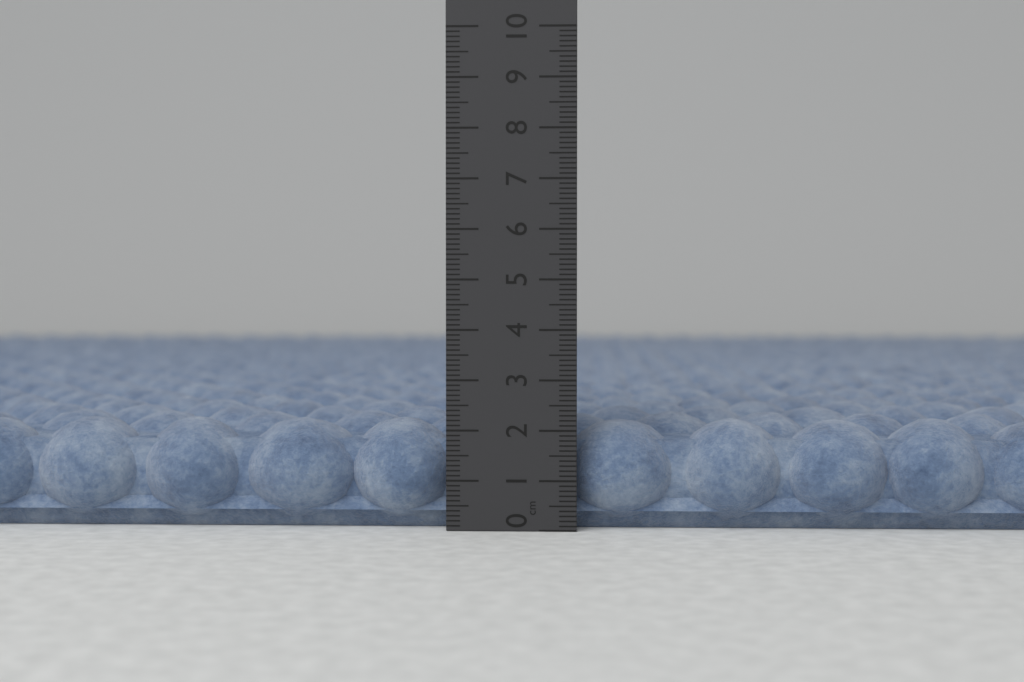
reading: 2.2 cm
